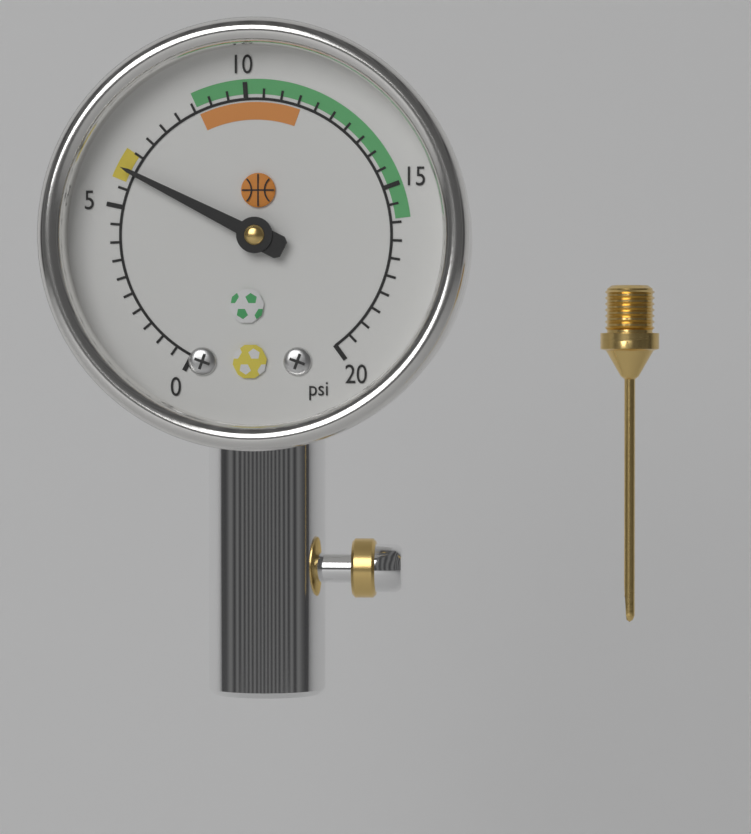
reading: 6.0 psi
